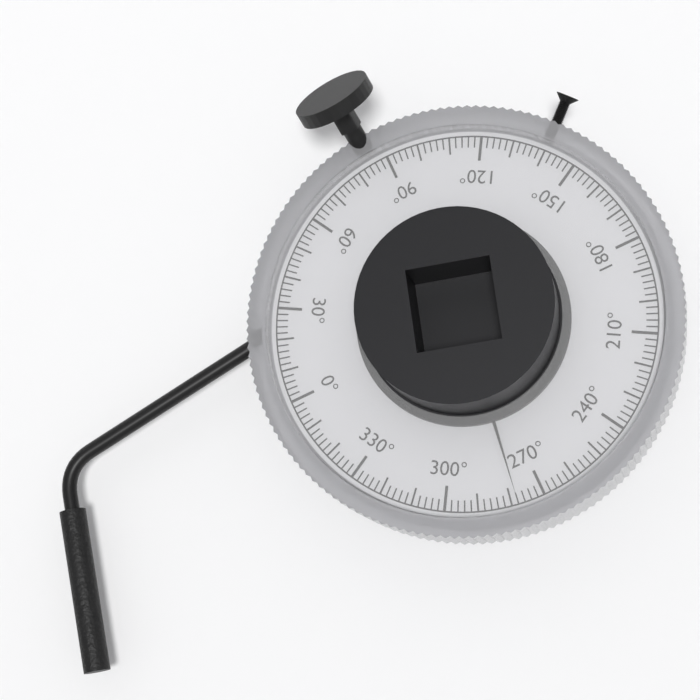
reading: 278 °
